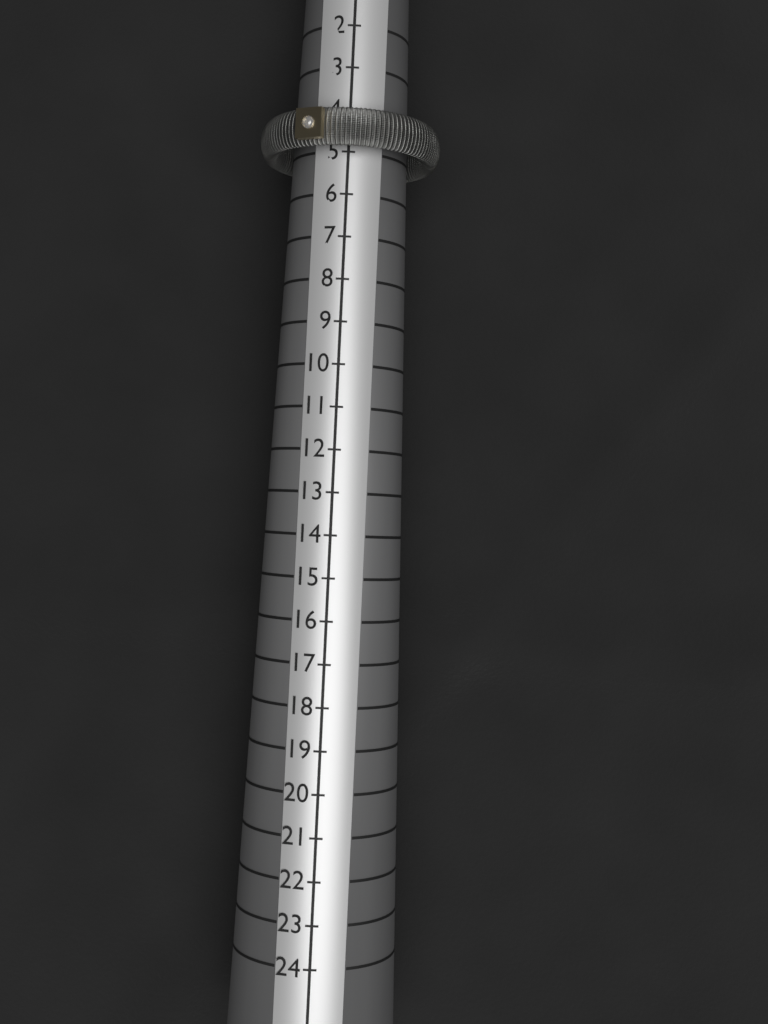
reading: 5 (no unit)
